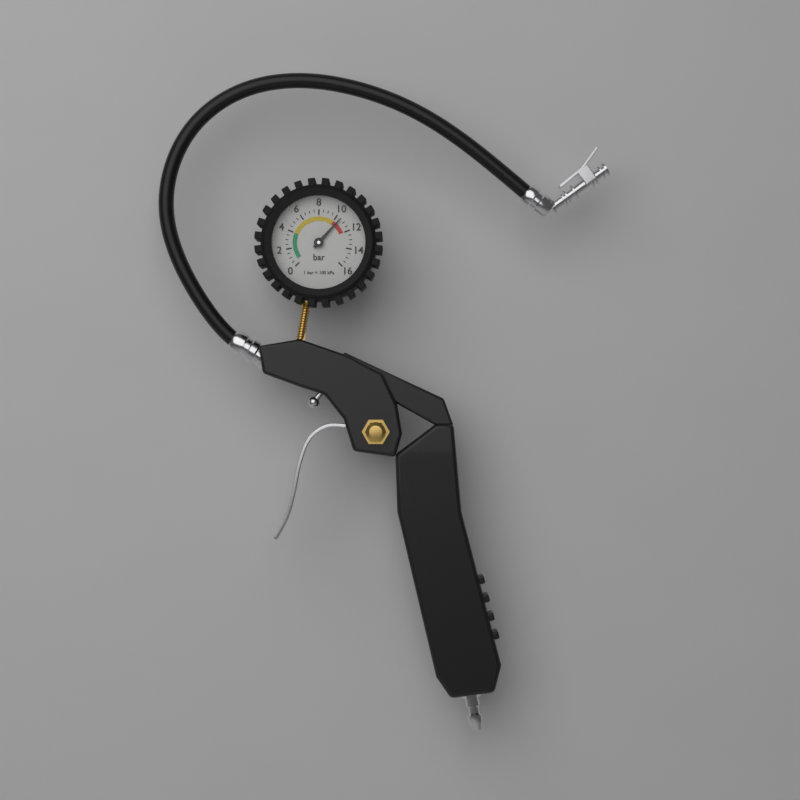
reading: 10.5 bar
